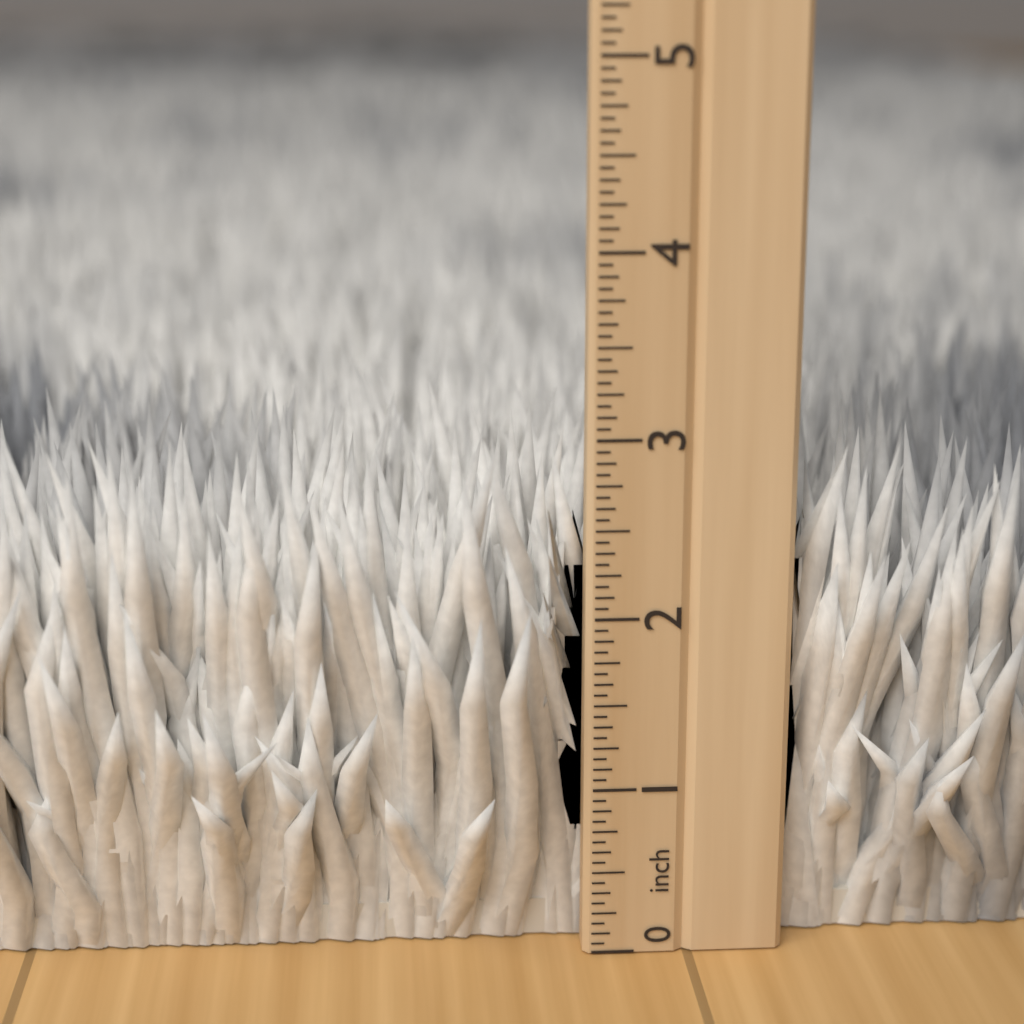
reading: 3.0625 inch
